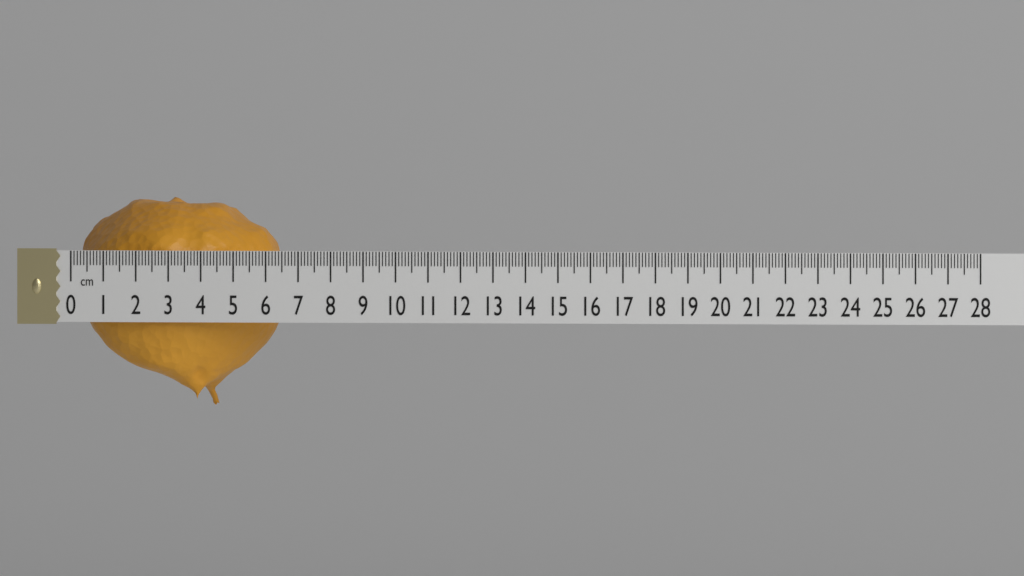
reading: 6.4 cm
